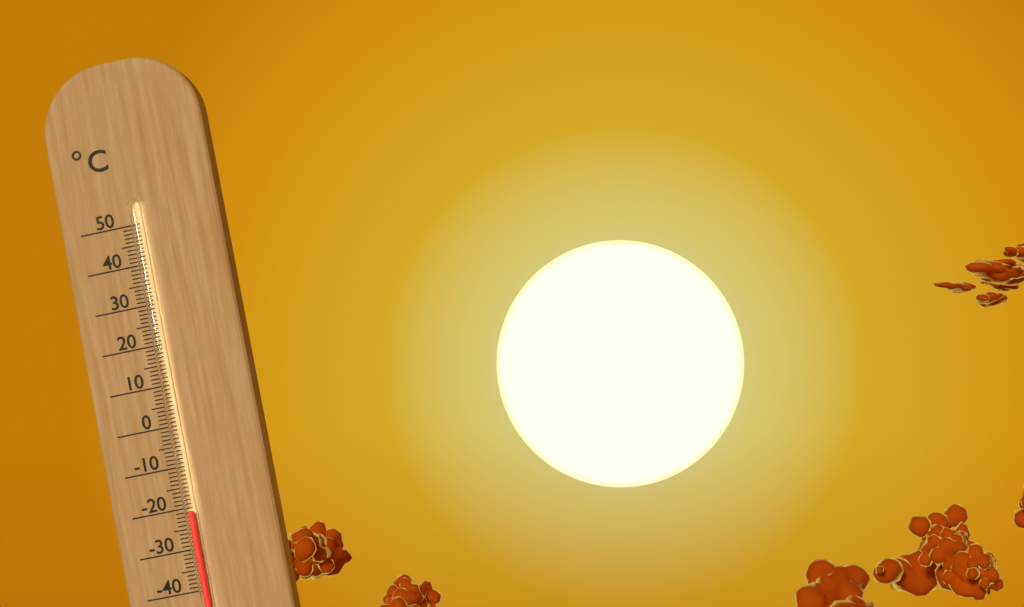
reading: -21 °C
